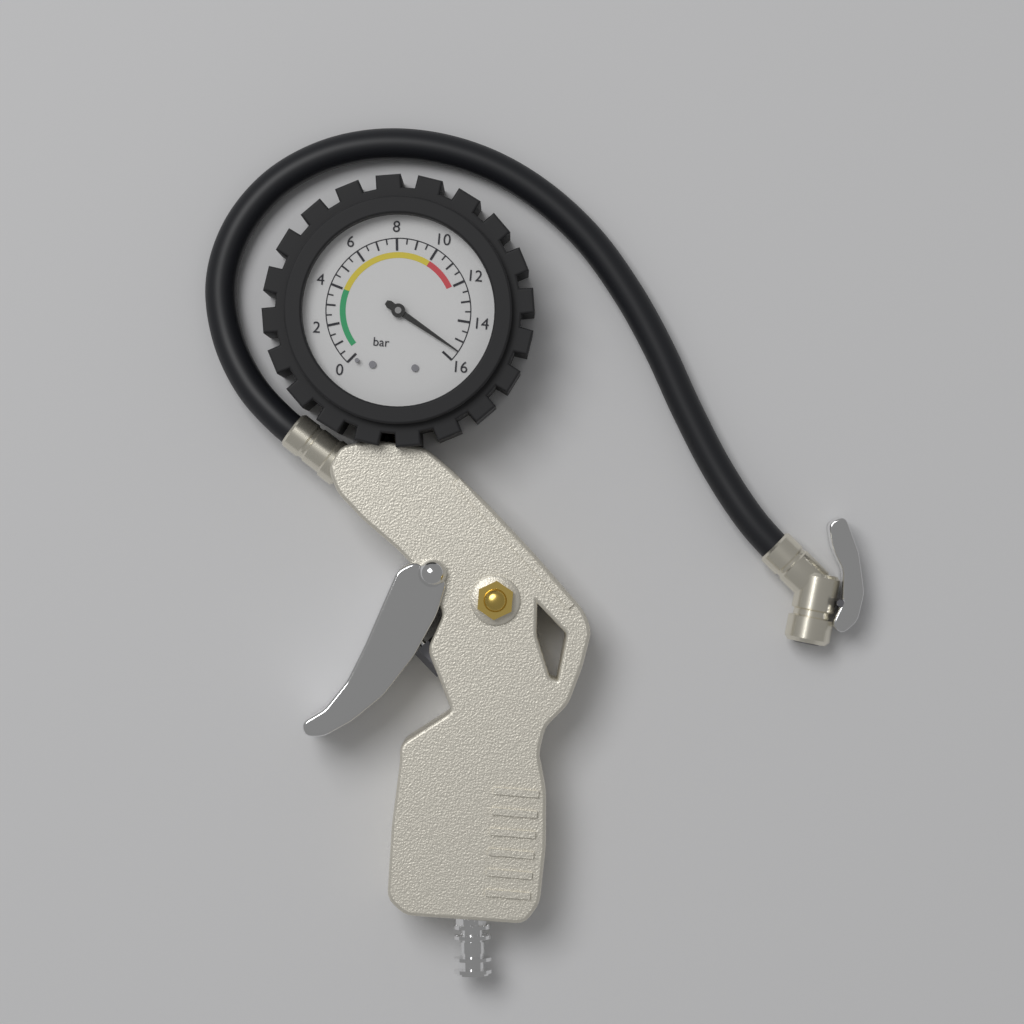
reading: 15.5 bar
